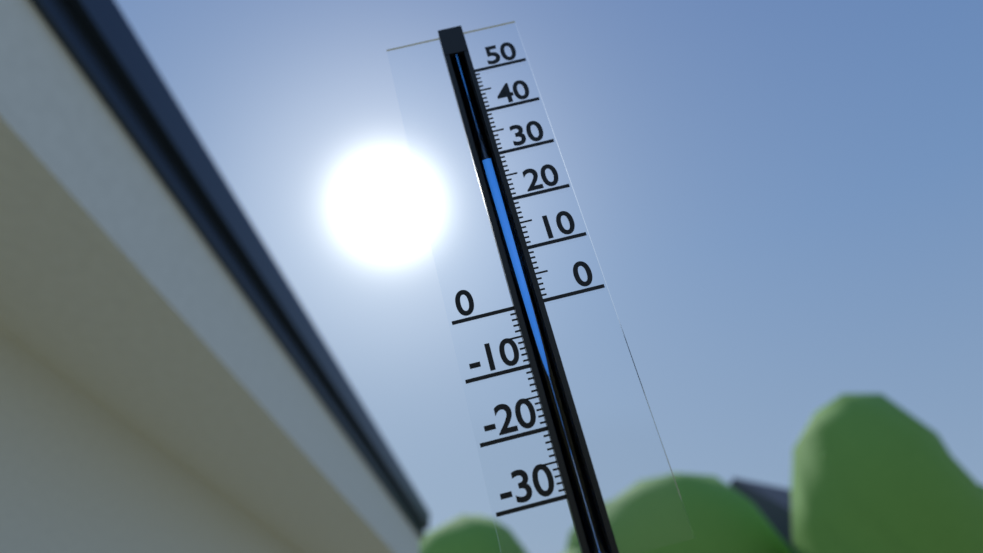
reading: 29 (no unit)
